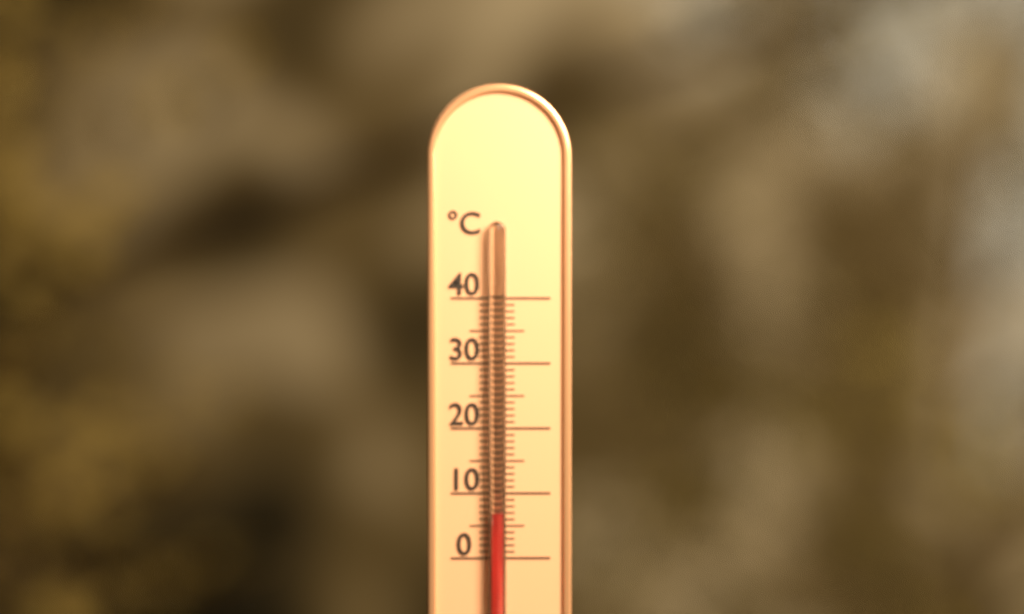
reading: 7 °C
